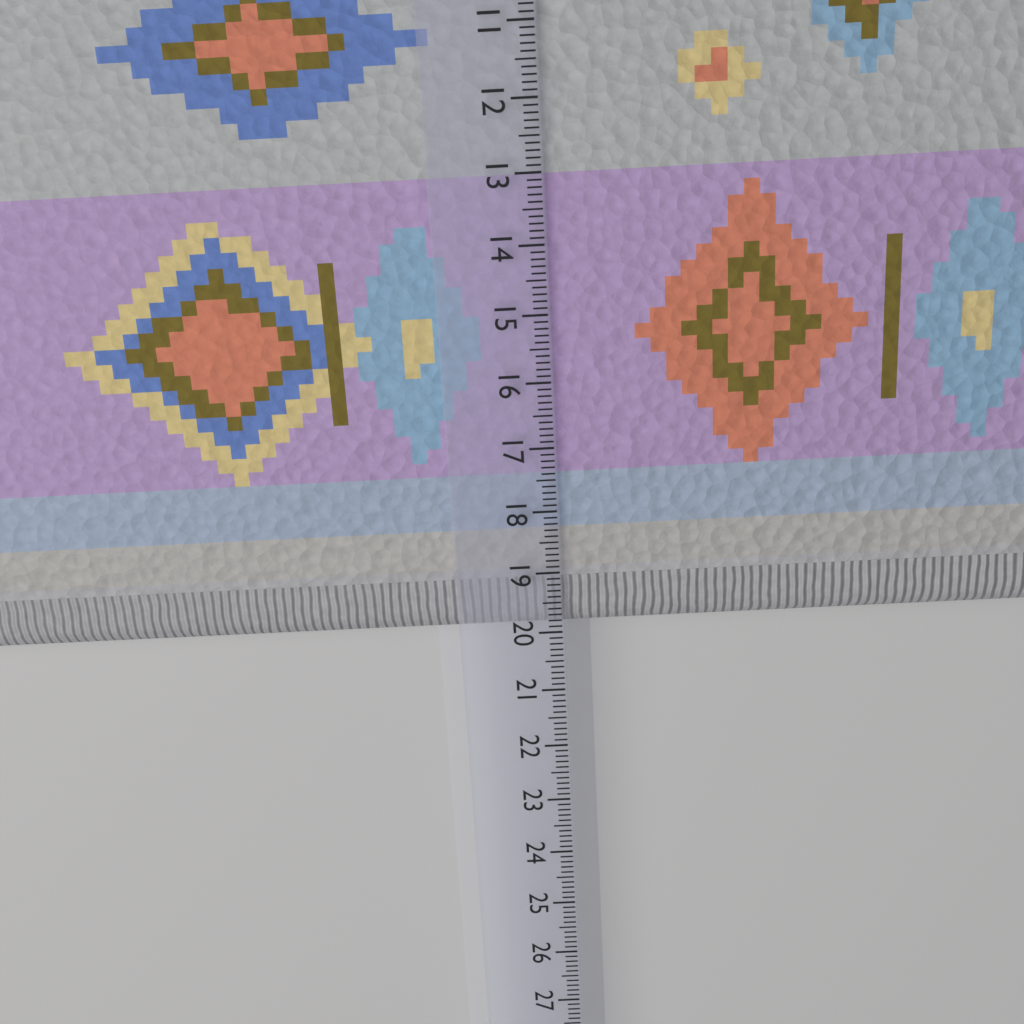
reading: 20.1 cm
